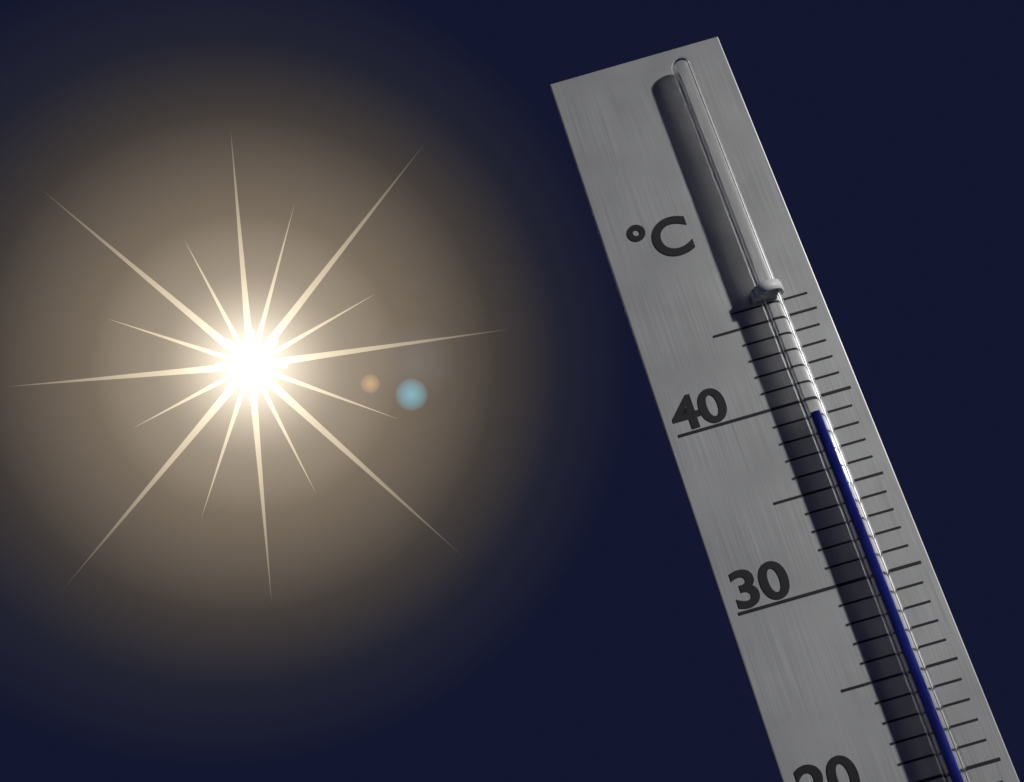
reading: 39 °C
